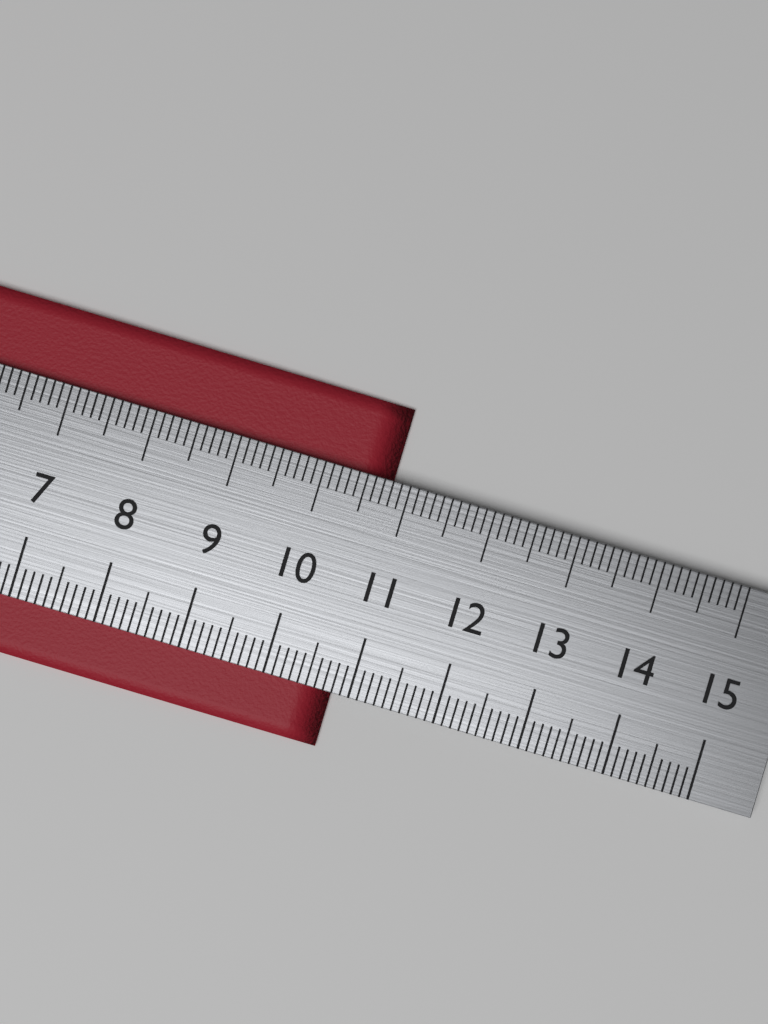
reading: 10.8 cm
